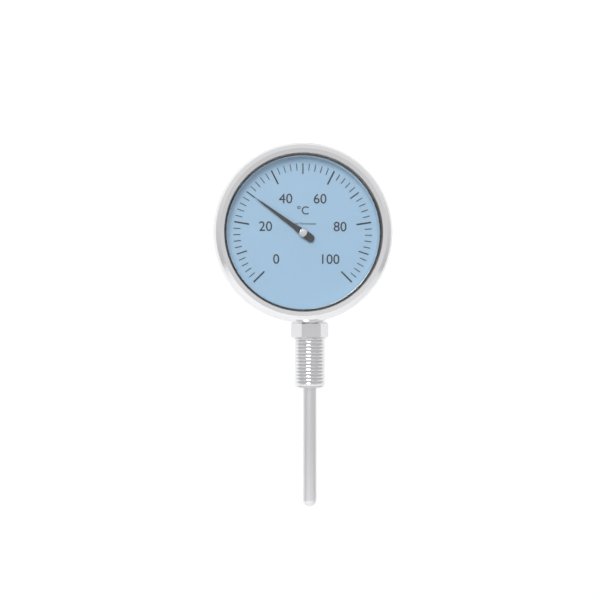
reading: 30 °C
